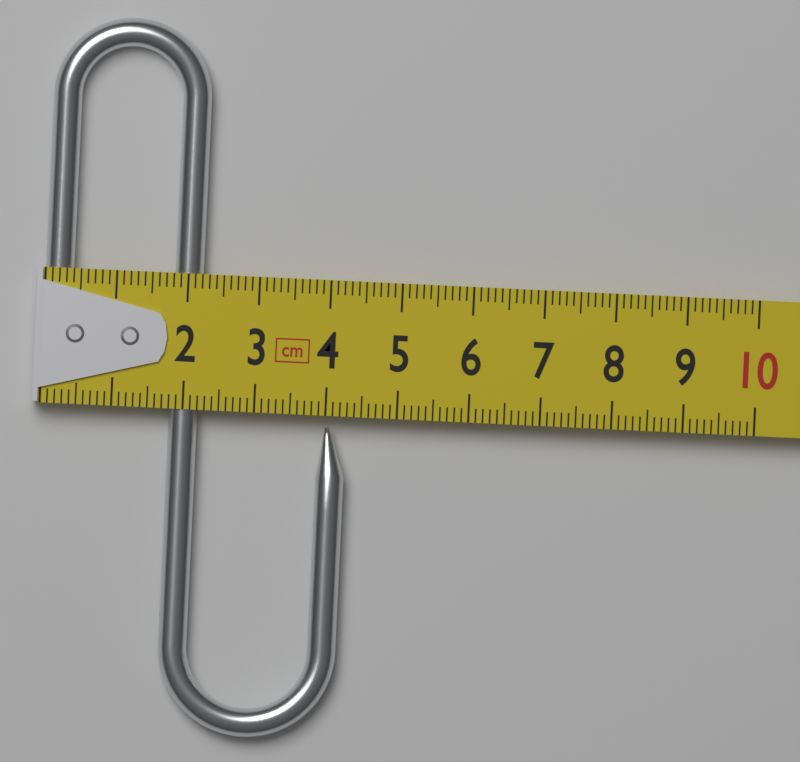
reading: 4.3 cm
